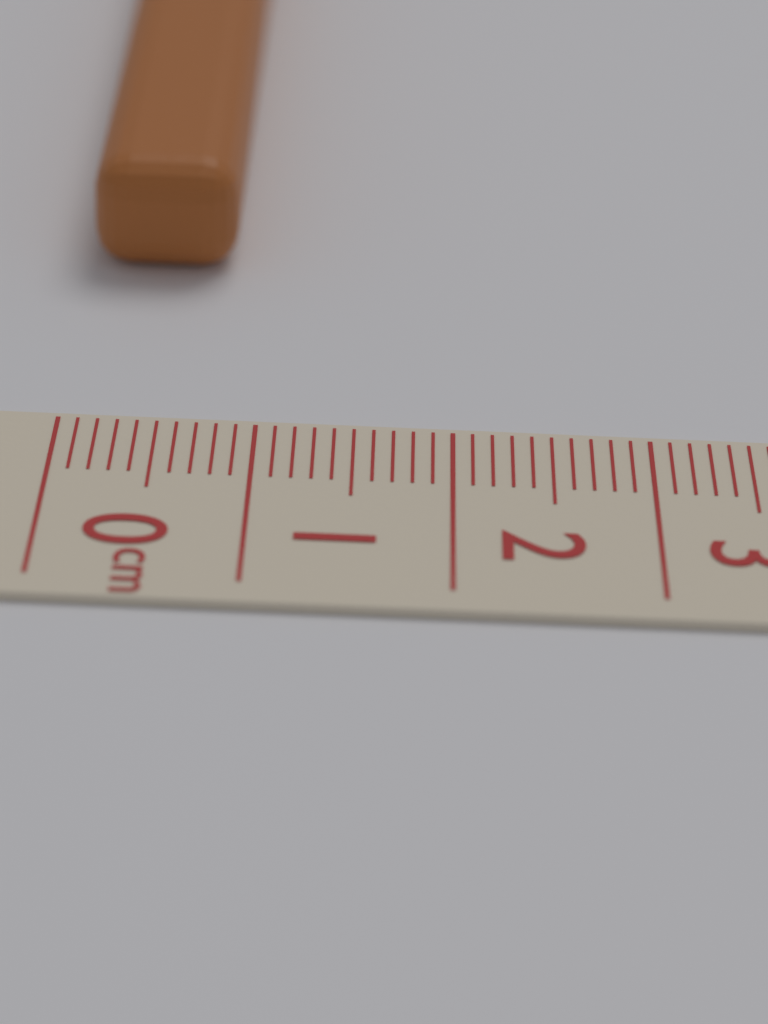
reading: 0.8 cm
